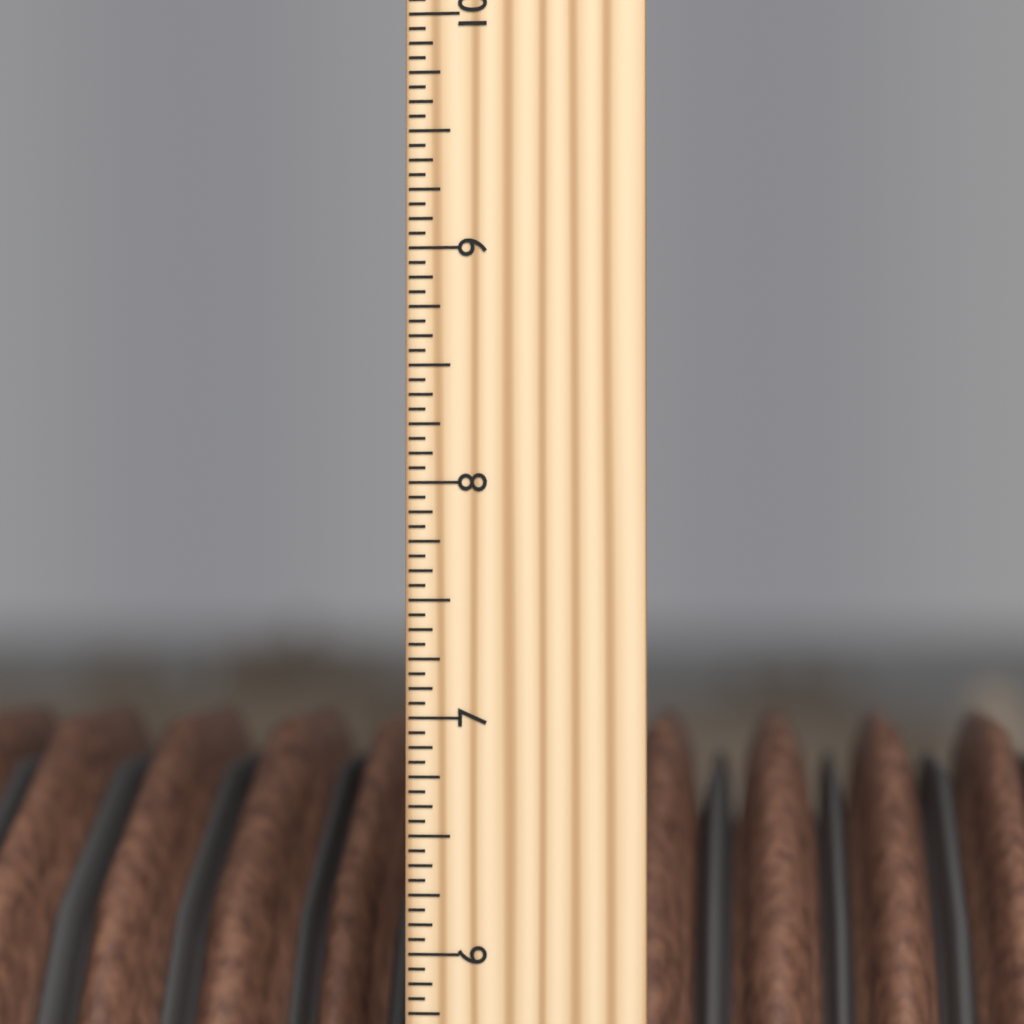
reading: 6.9375 inch
